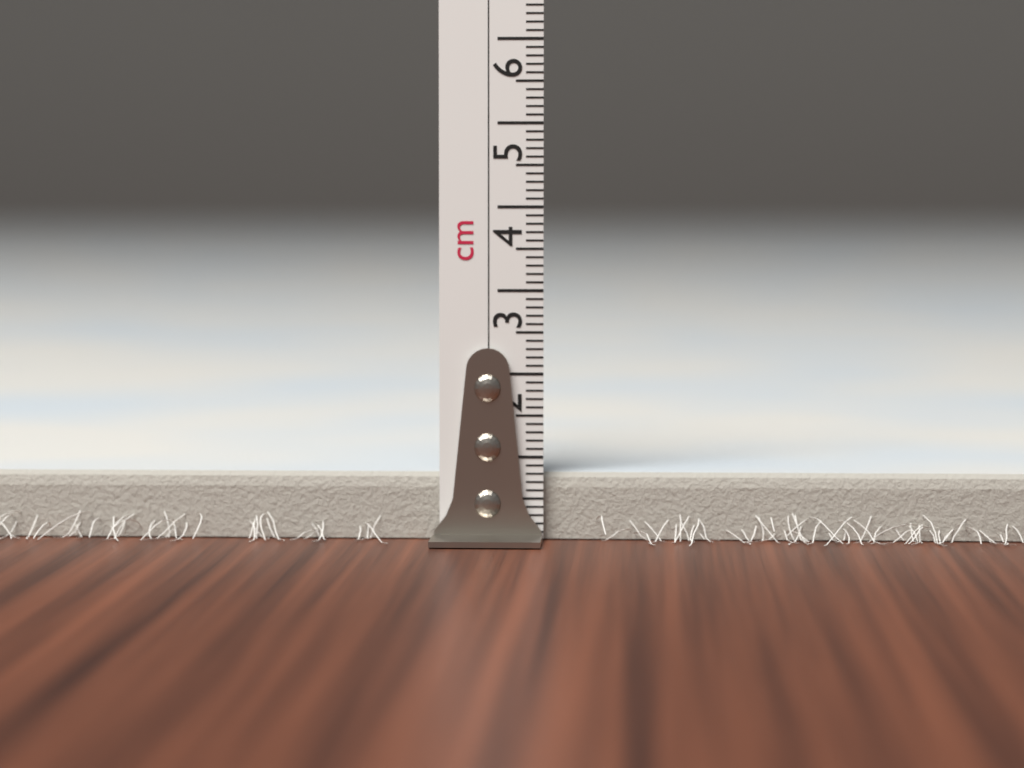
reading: 0.8 cm
